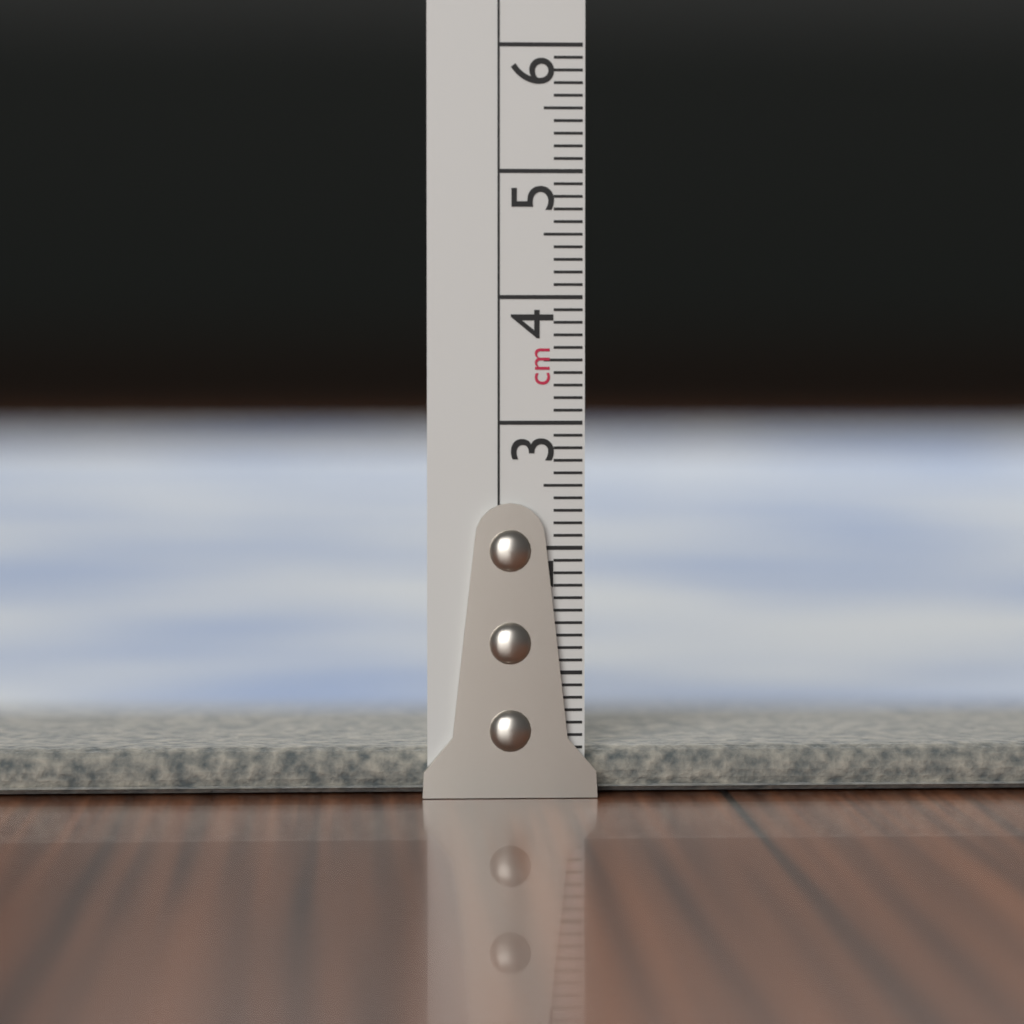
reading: 0.4 cm
